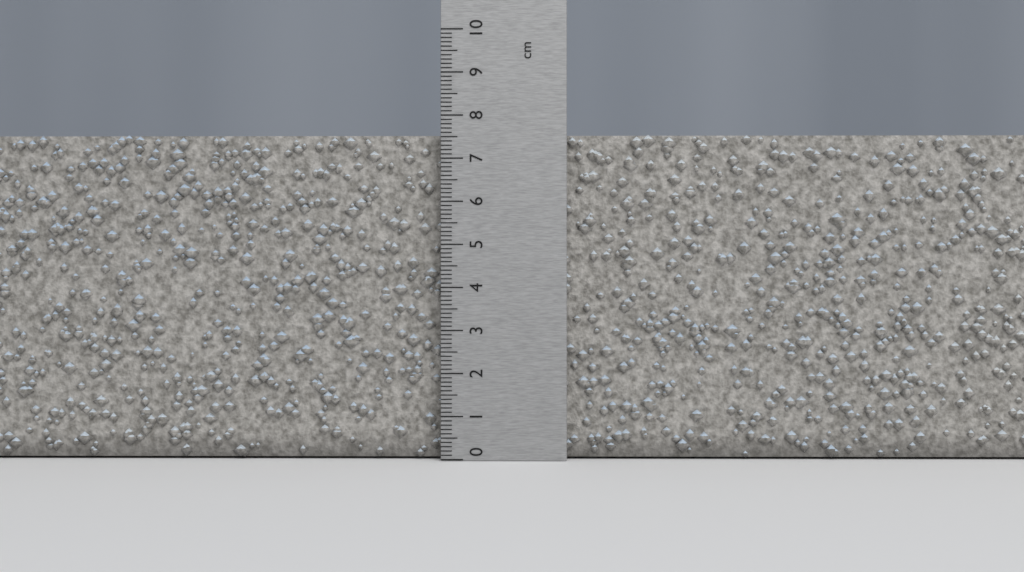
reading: 7.6 cm
